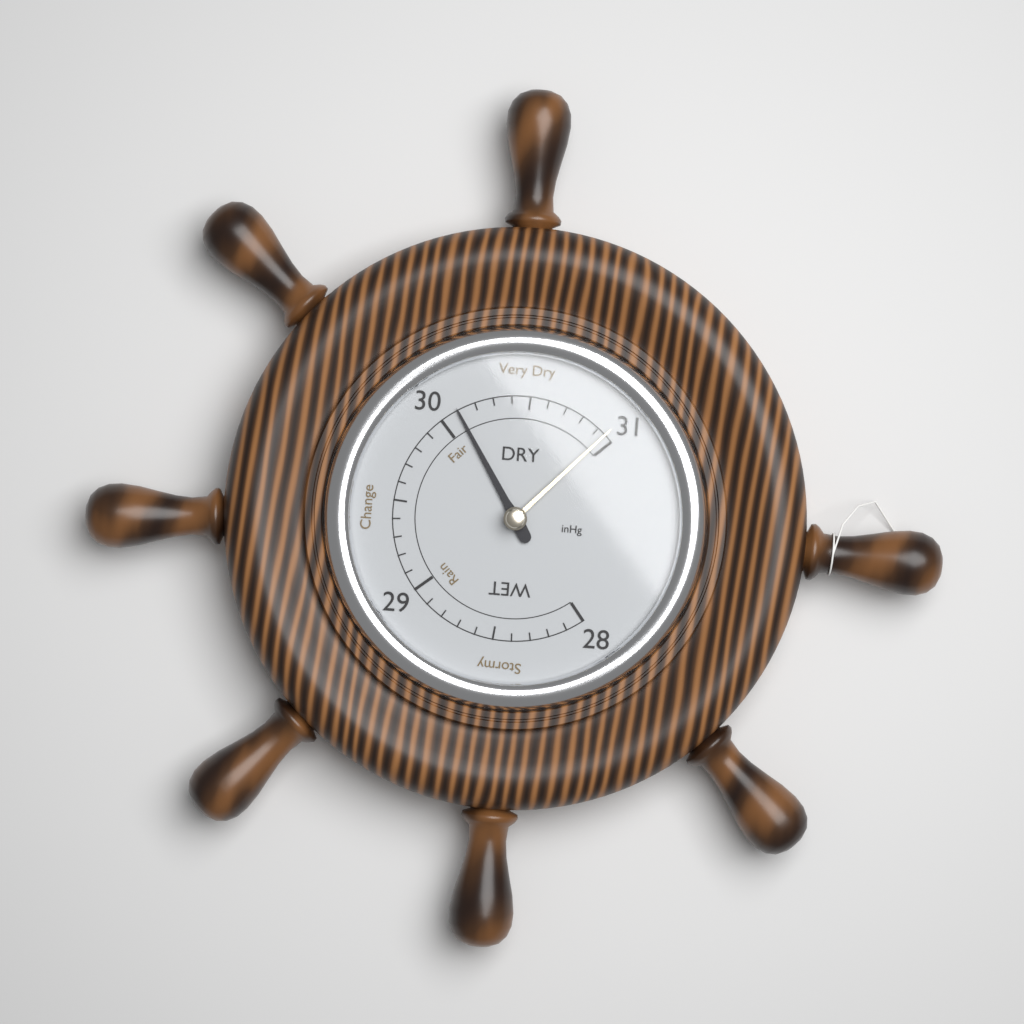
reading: 30.1 inHg
